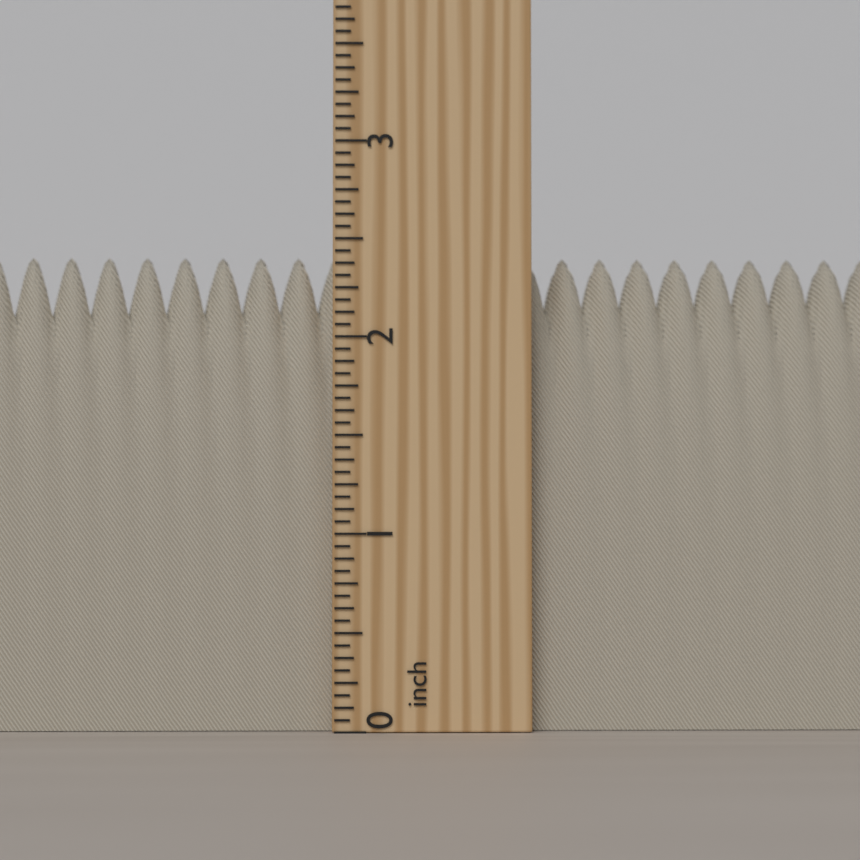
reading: 2.4375 inch
